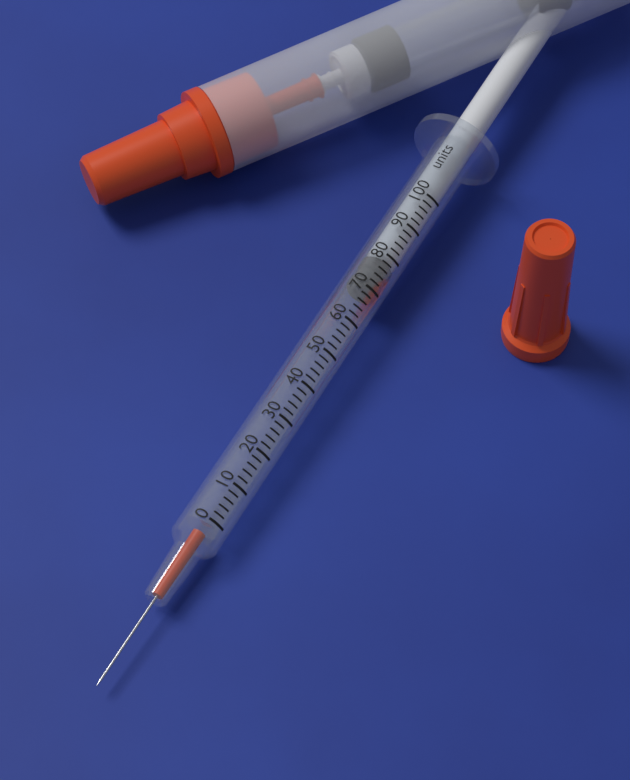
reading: 70 units
